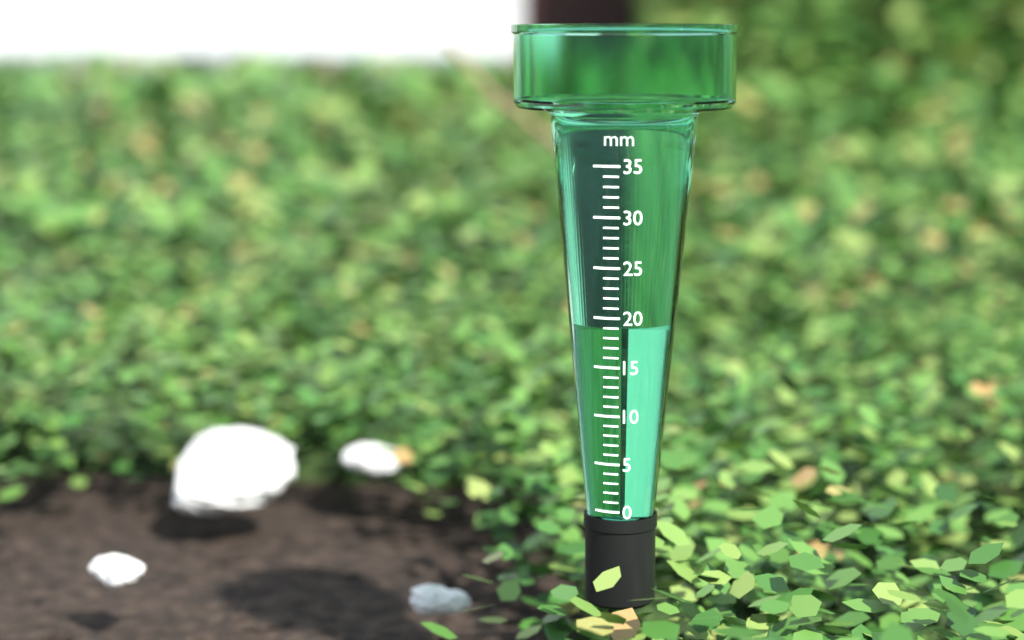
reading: 19 mm
